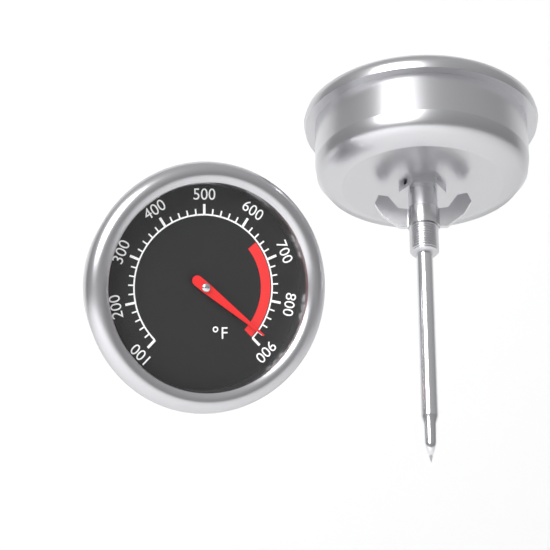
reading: 880 °F
